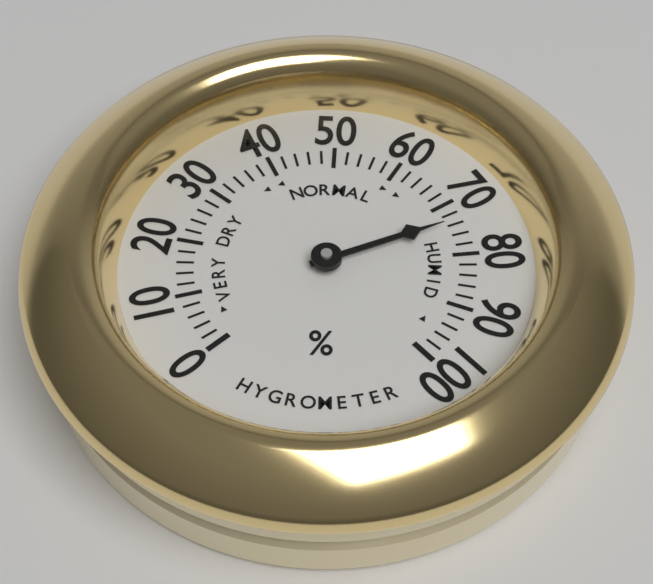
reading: 74 %
